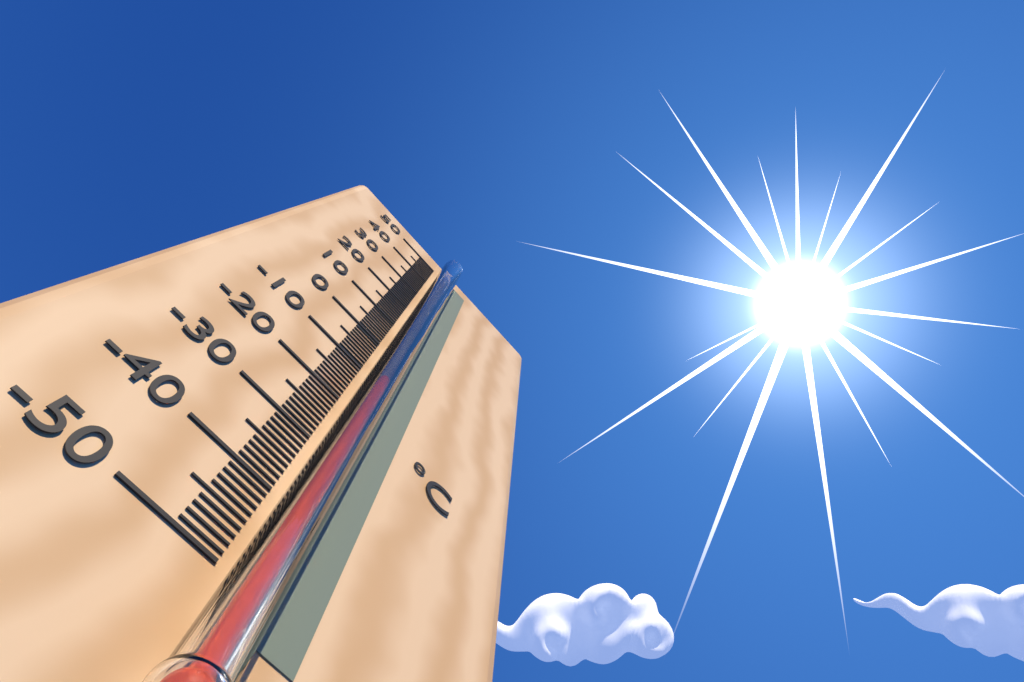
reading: -14 °C
